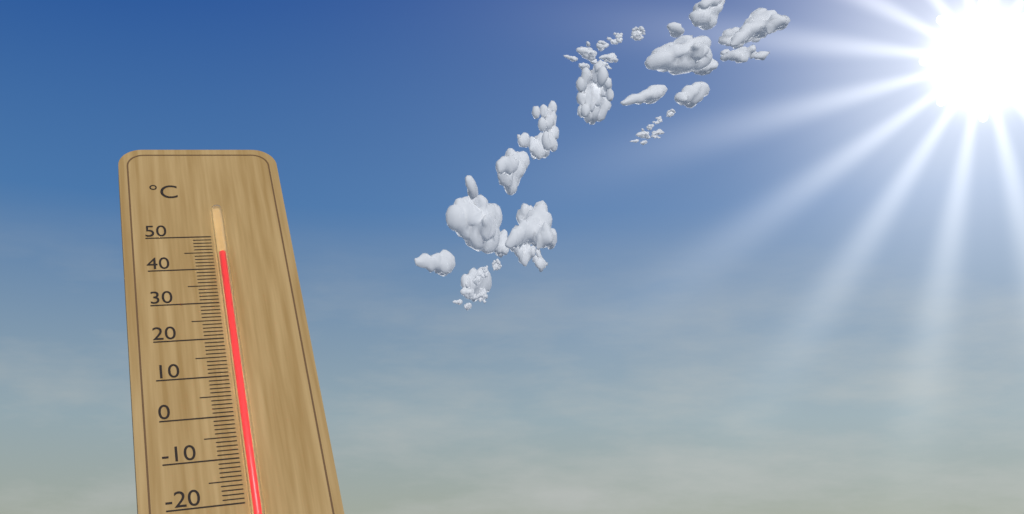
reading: 44 °C
